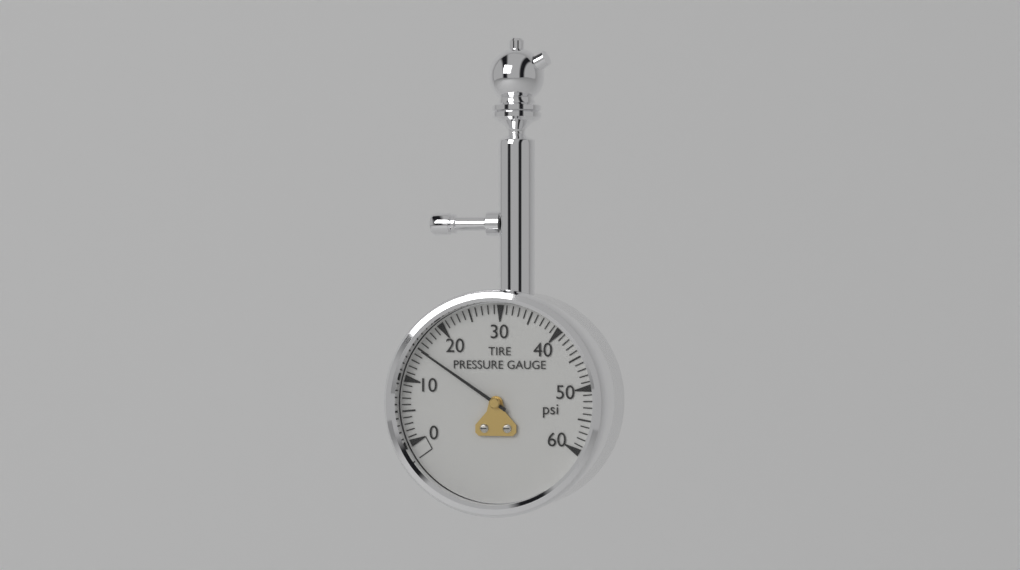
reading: 15 psi
